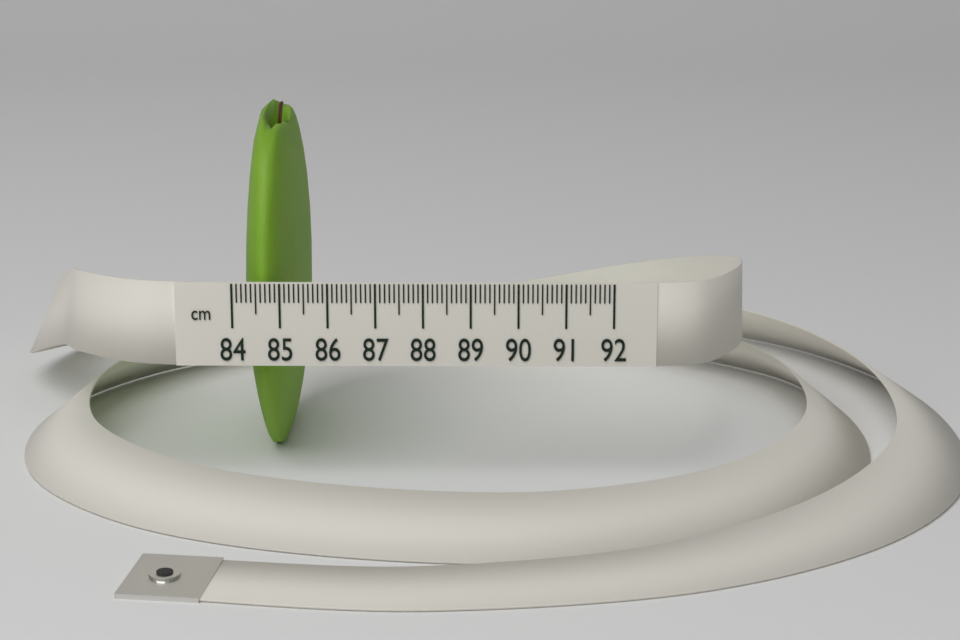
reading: 85.3 cm
